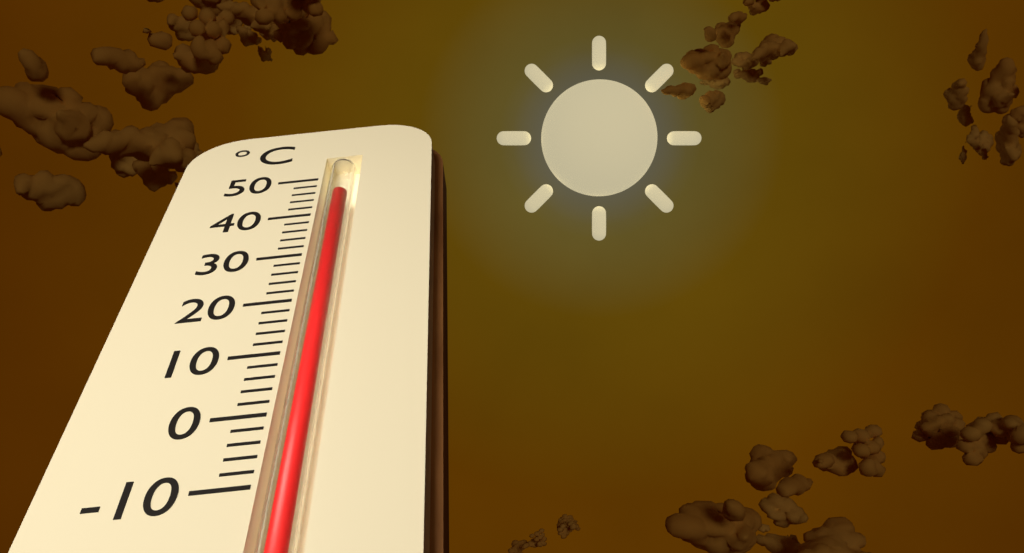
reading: 46 °C
